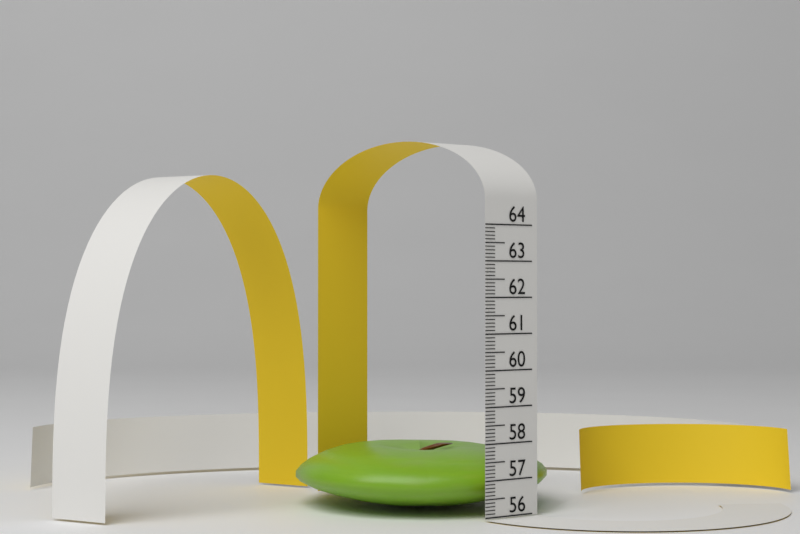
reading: 57.7 (no unit)
